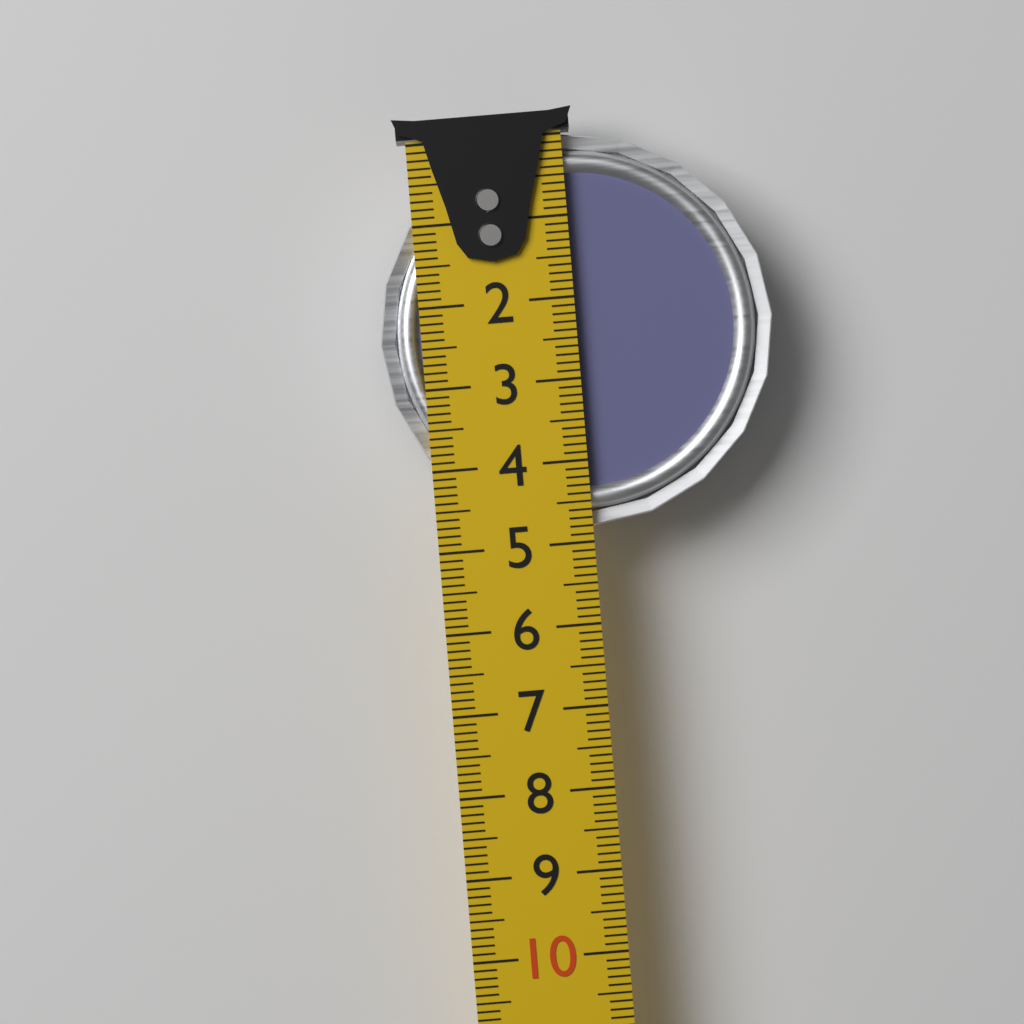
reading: 4.8 cm
